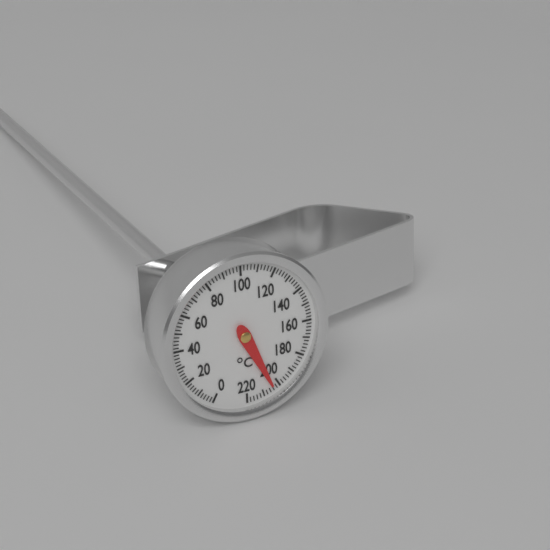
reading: 204 °C
